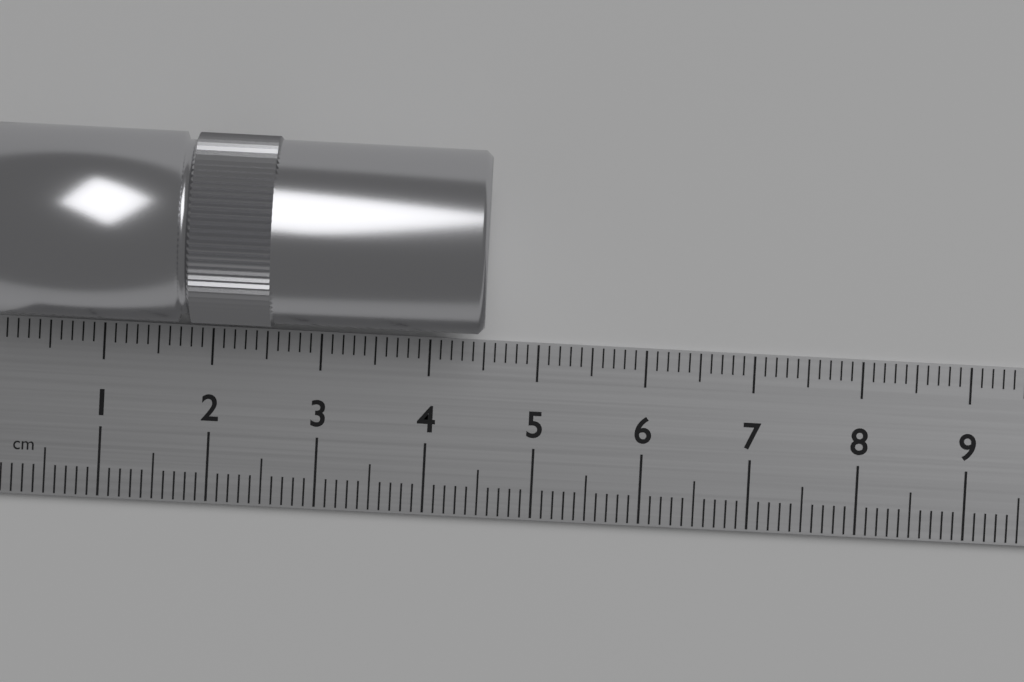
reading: 4.5 cm
